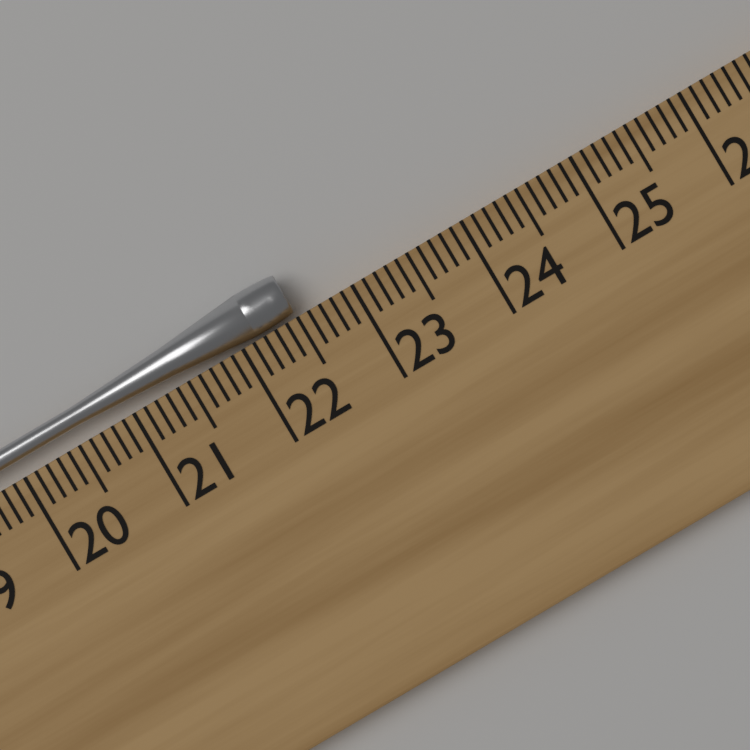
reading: 22.5 cm
